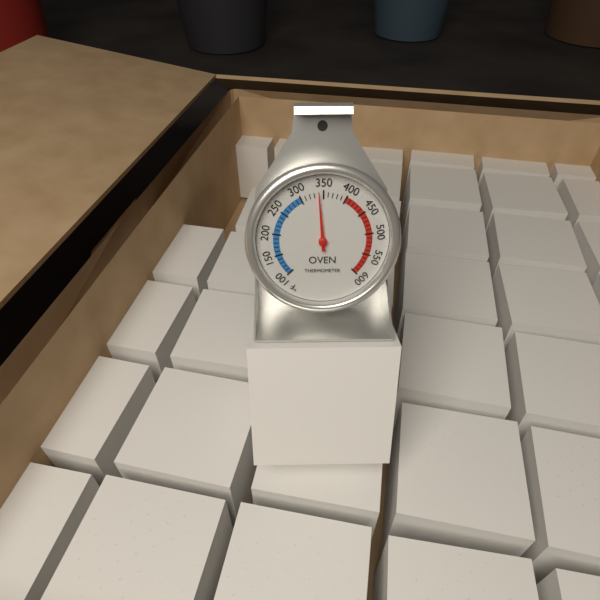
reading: 340 °F
